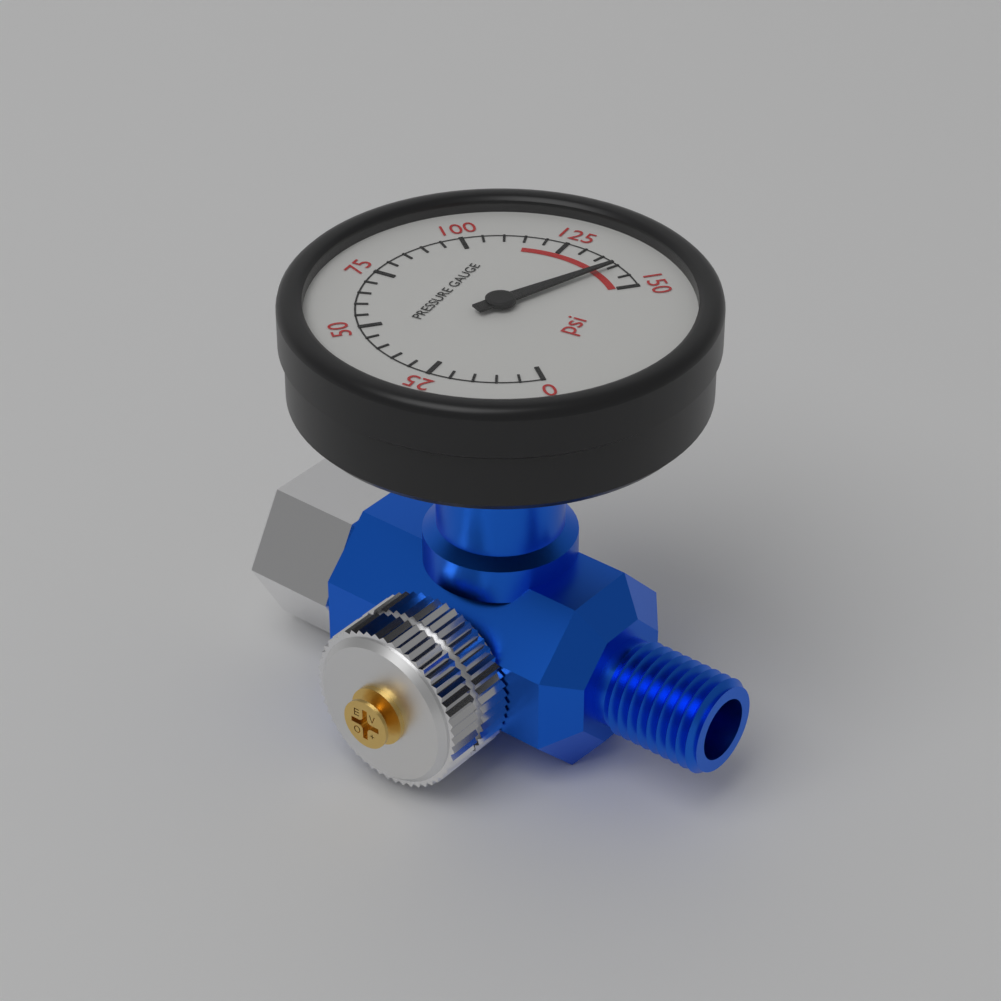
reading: 140 psi
